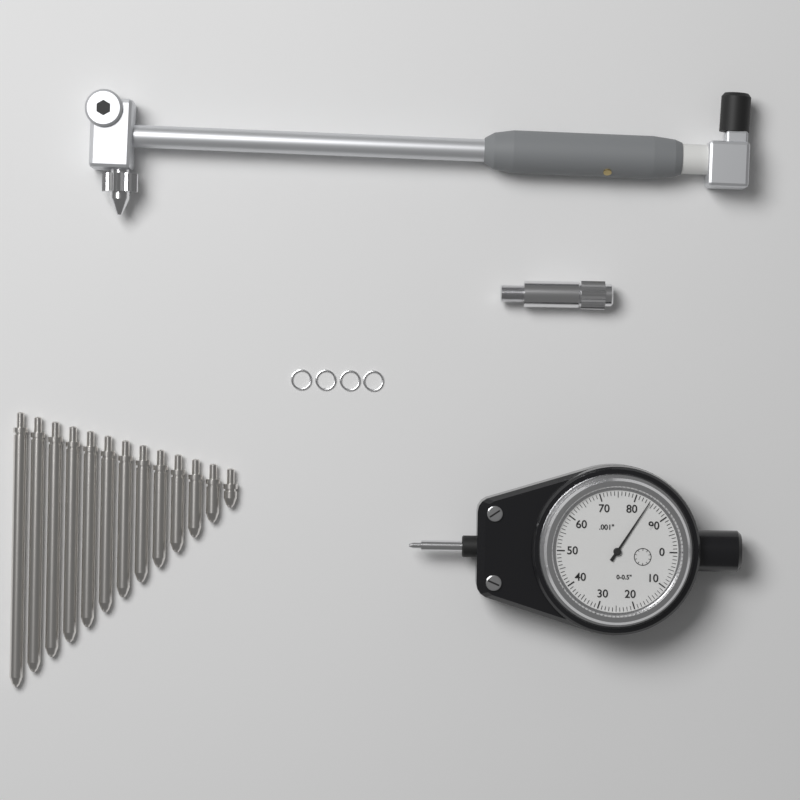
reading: 0.084 in
